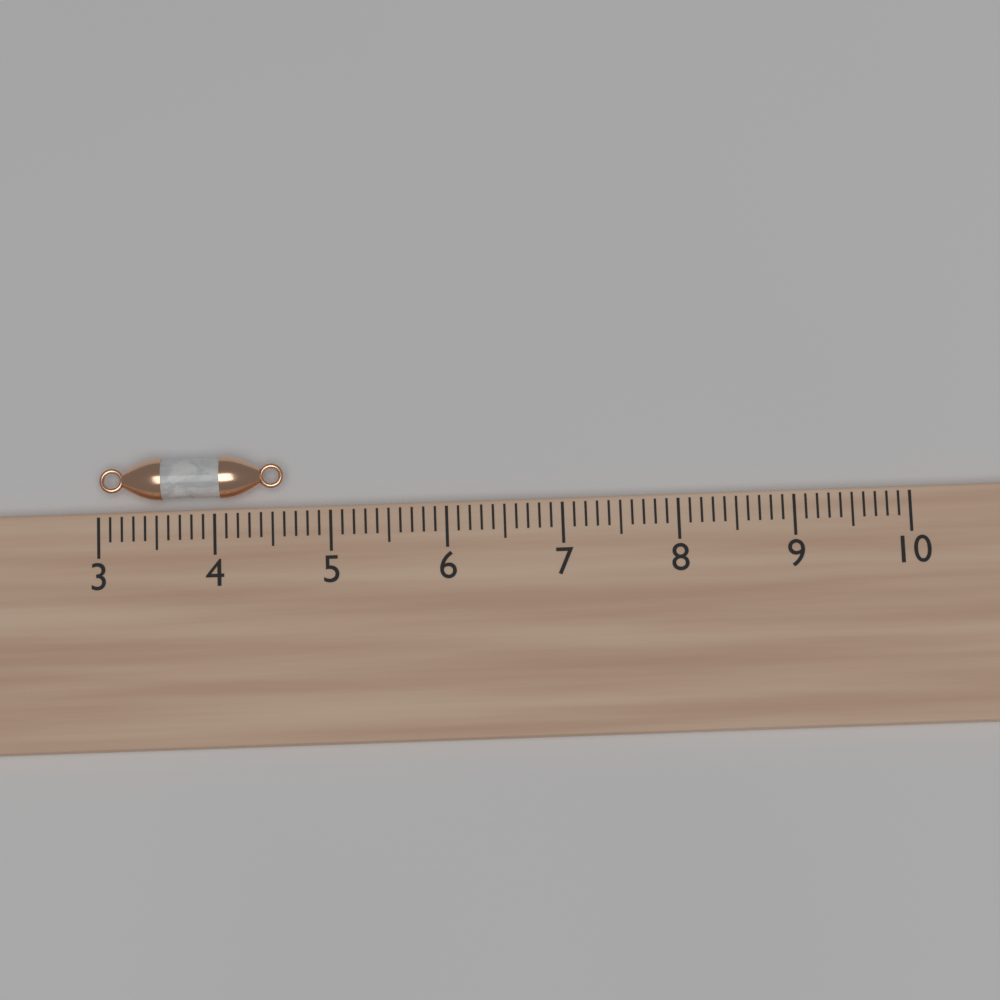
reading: 4.6 (no unit)
